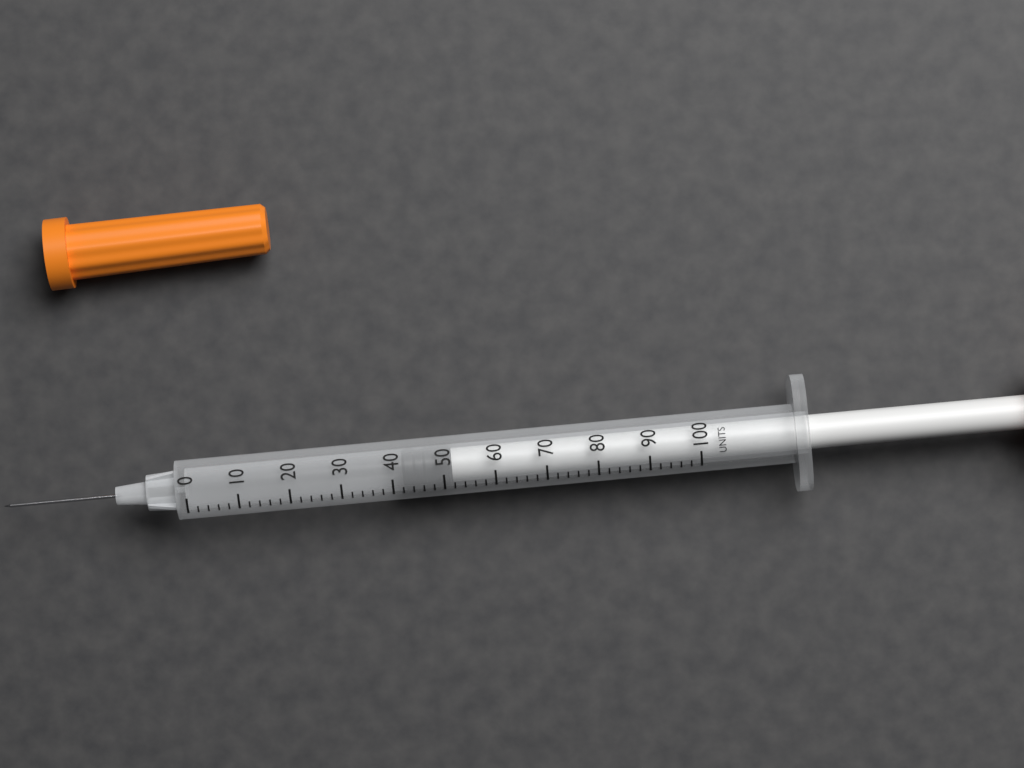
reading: 42 units
